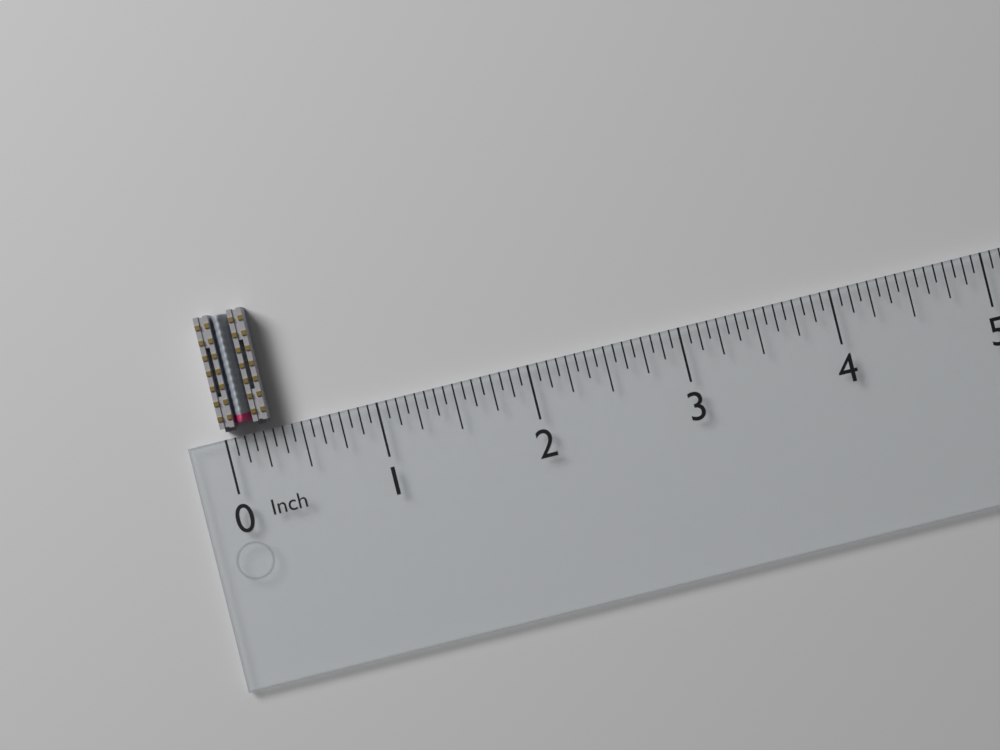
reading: 0.3125 in
